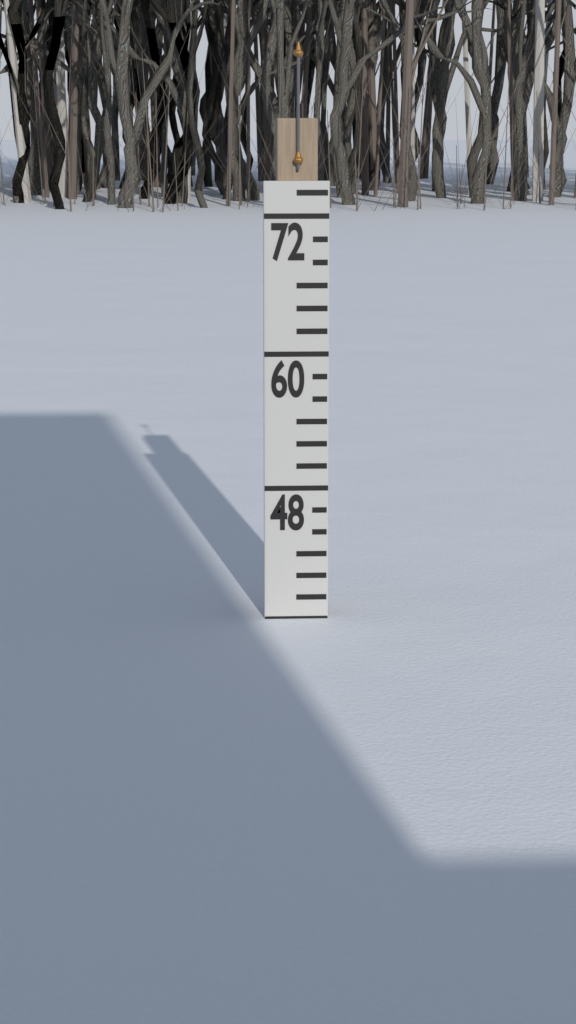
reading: 36 (no unit)
